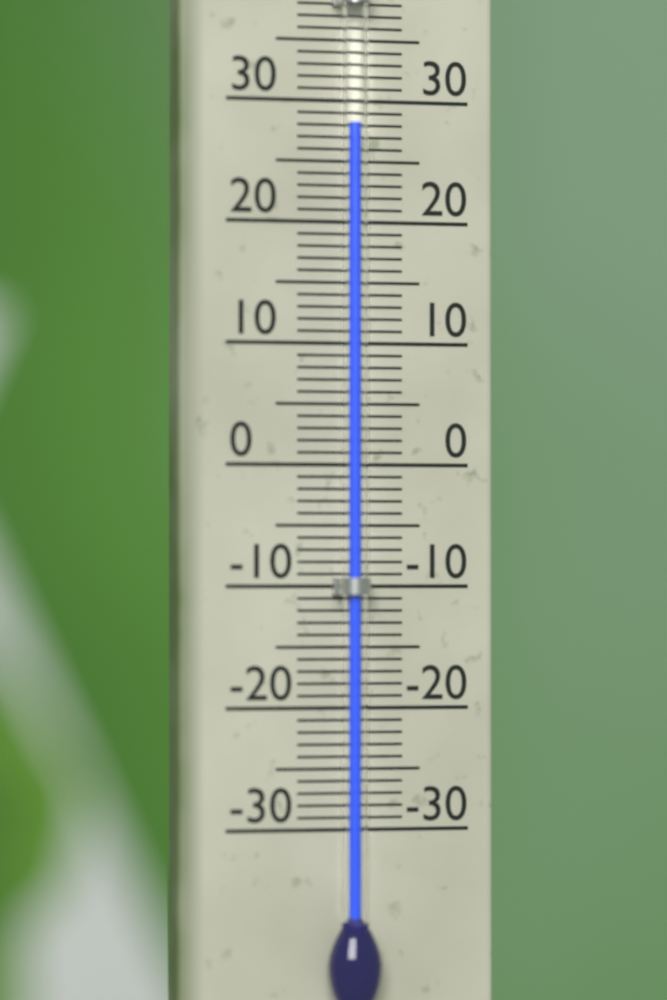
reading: 28 °C
